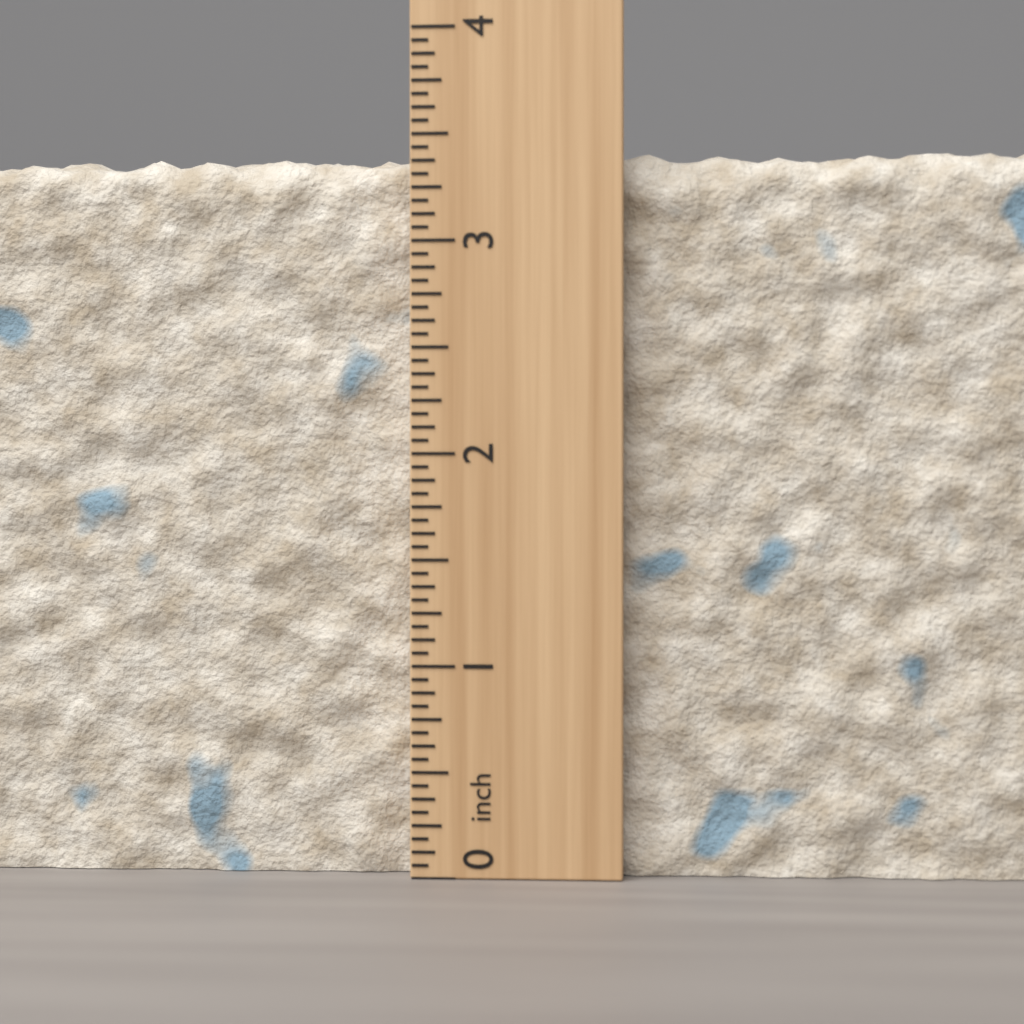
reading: 3.4375 inch
